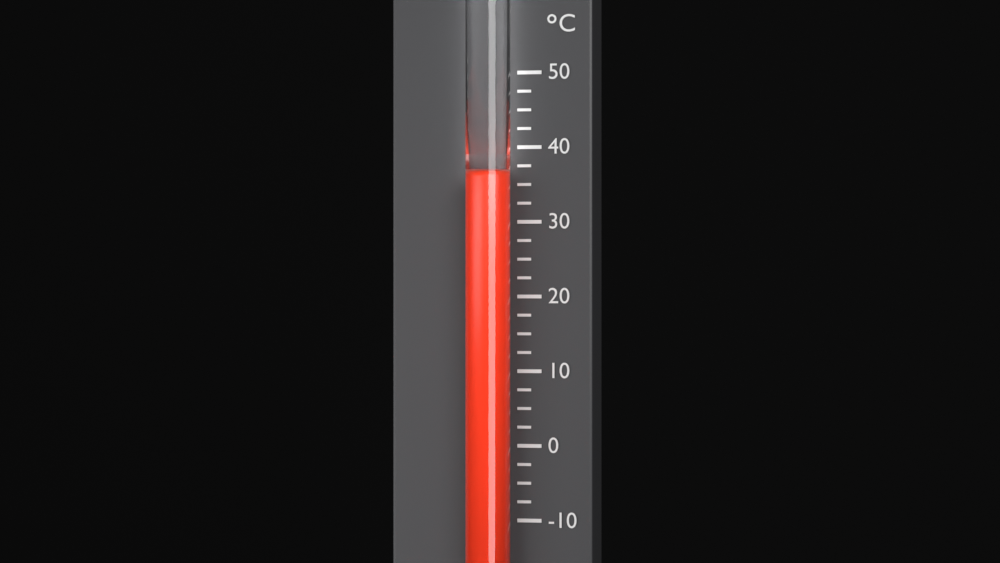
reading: 36.5 °C
